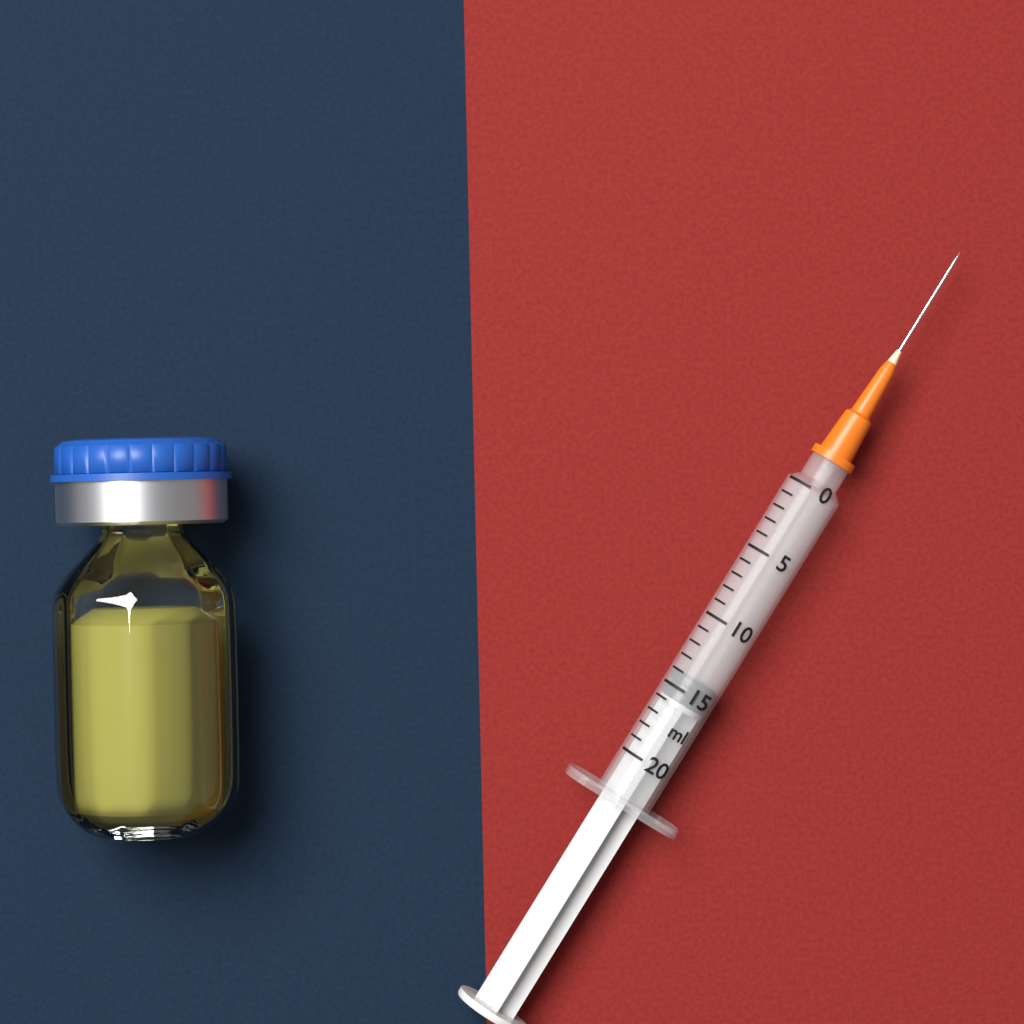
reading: 14 ml
